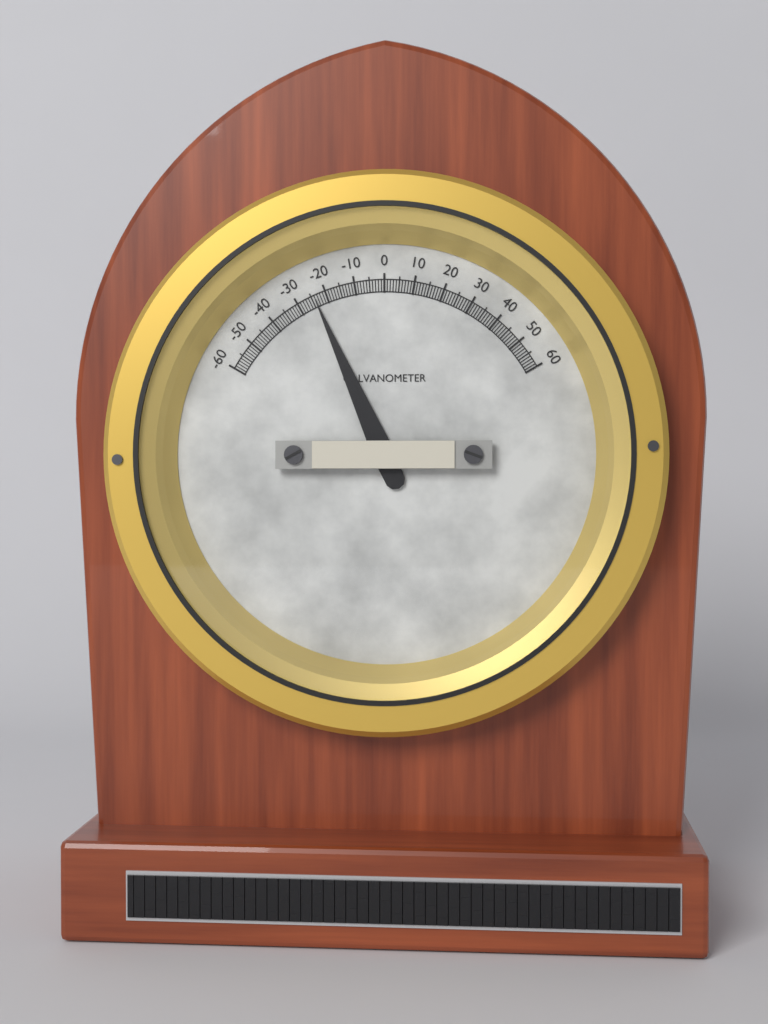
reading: -24 (no unit)
